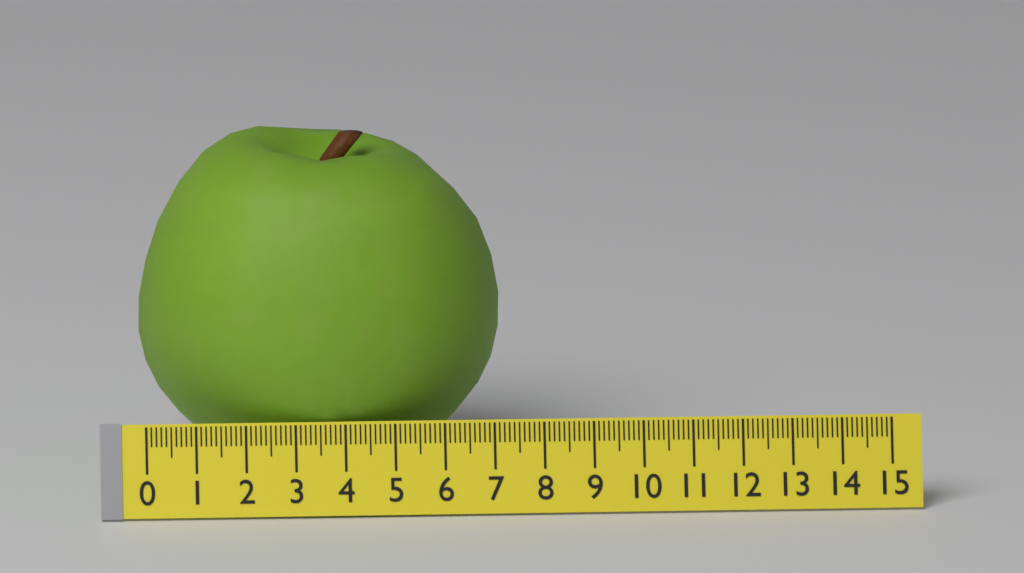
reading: 7.3 (no unit)
